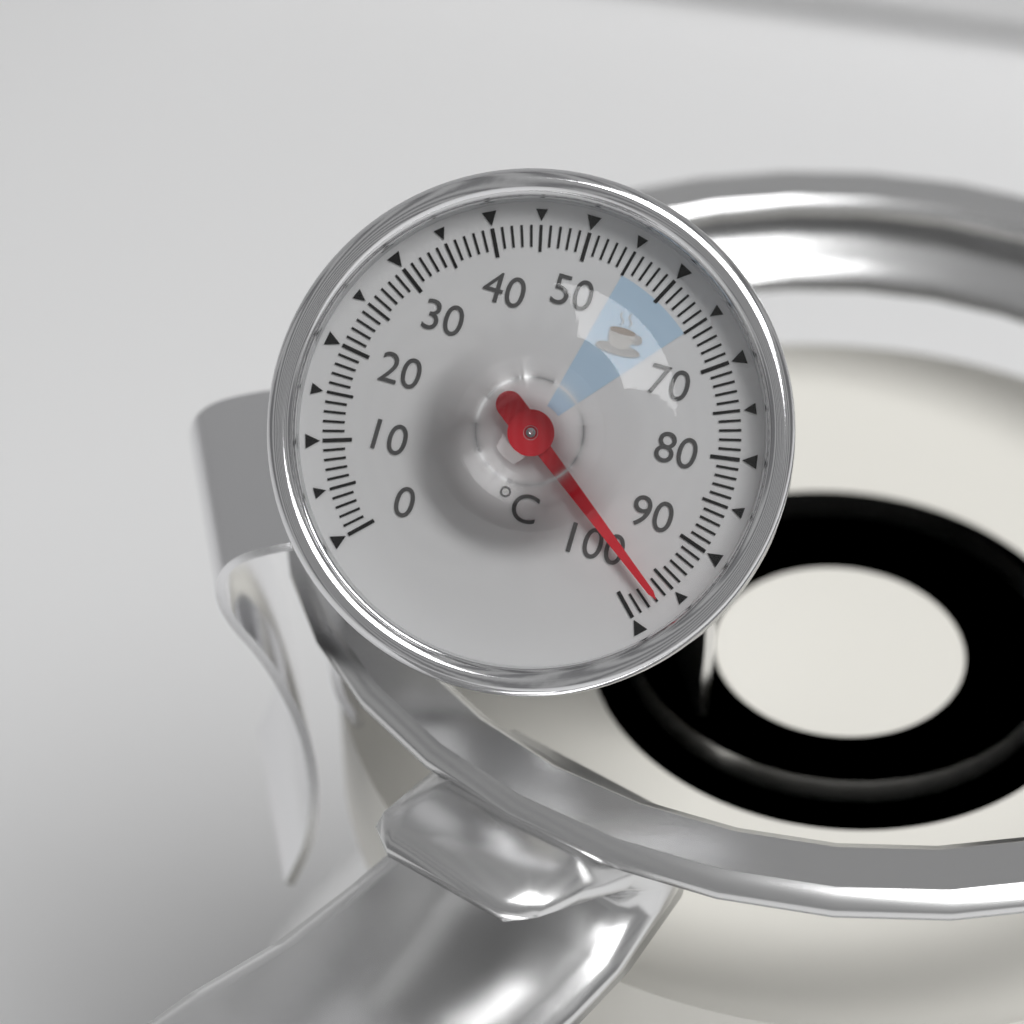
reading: 97 °C
